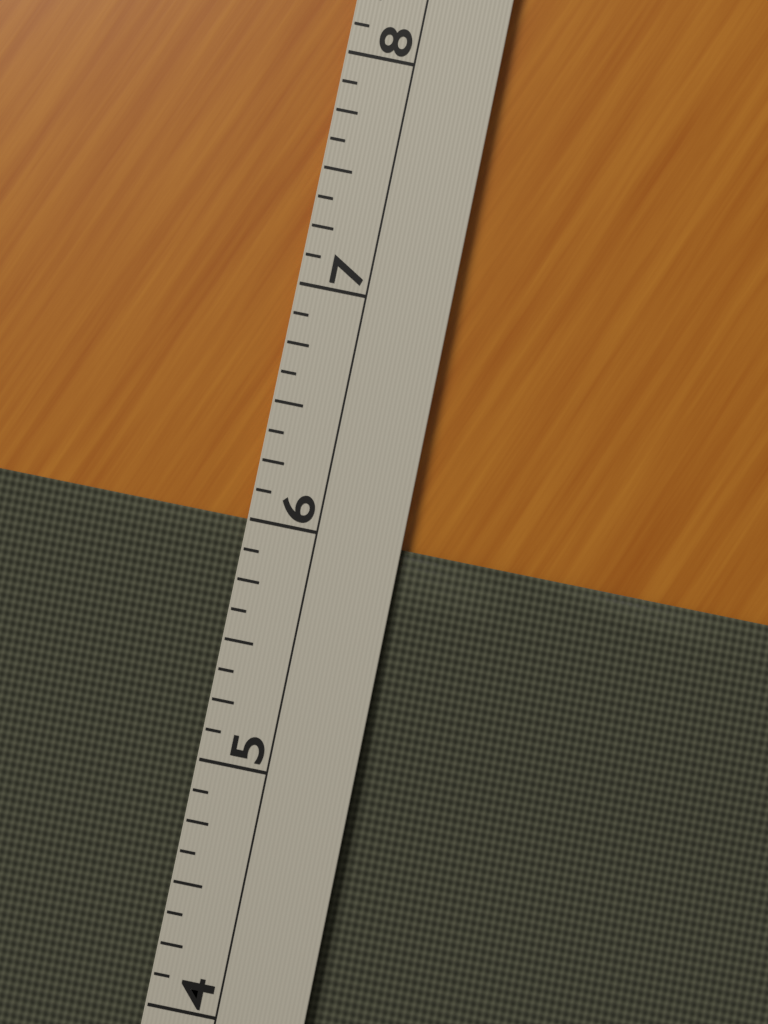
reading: 6.000 (no unit)
